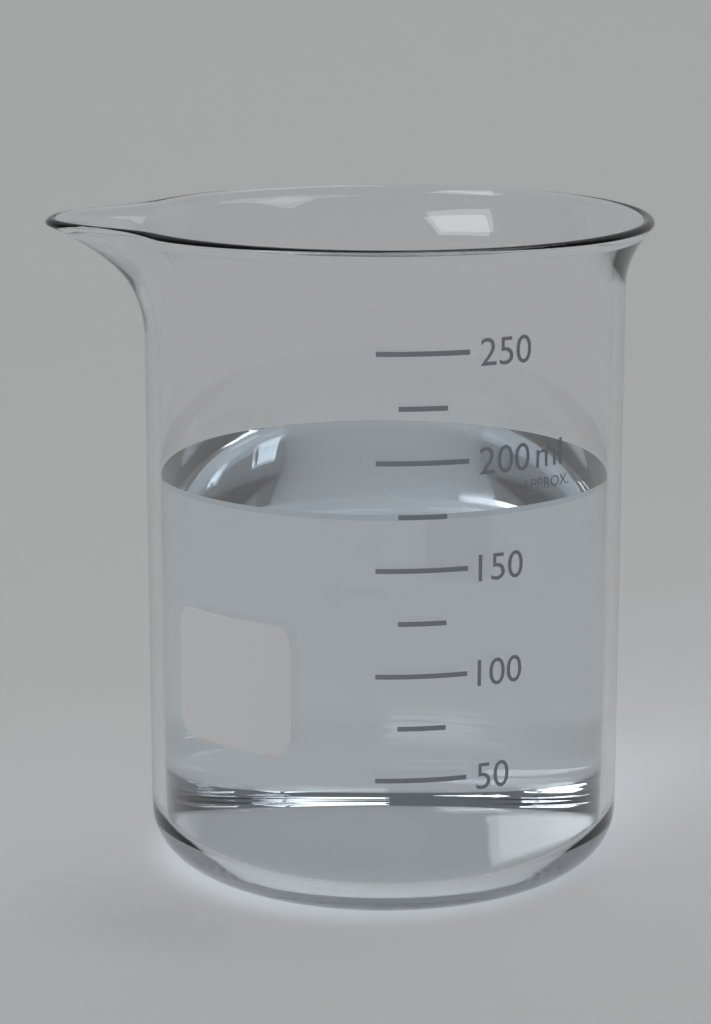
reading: 175 ml
